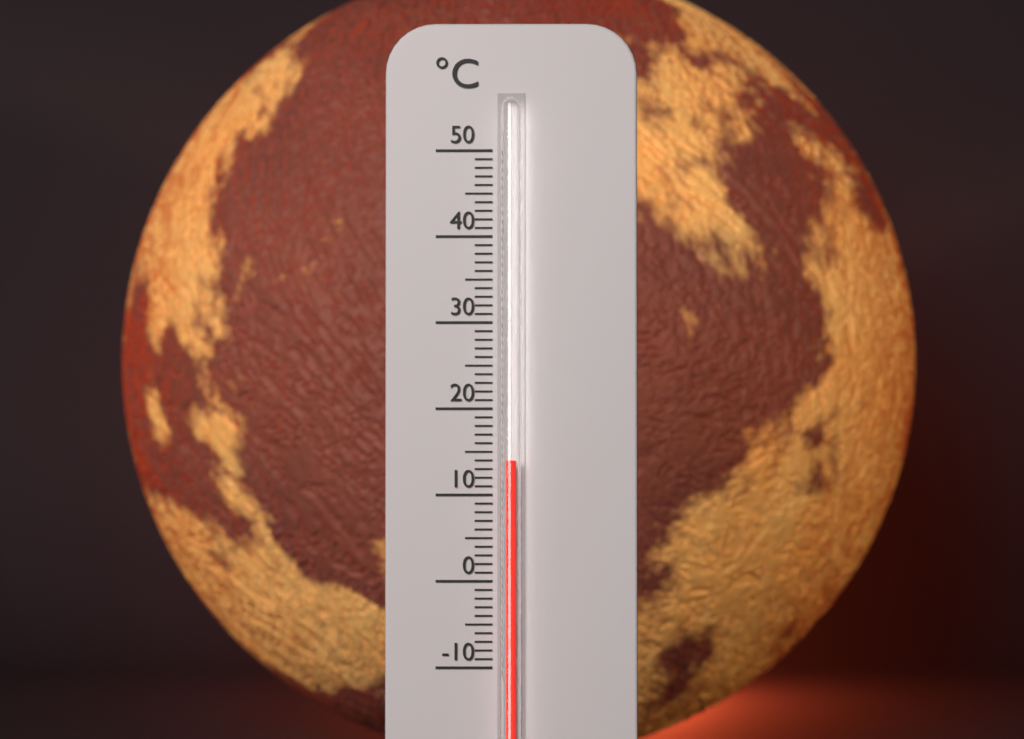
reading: 14 °C
